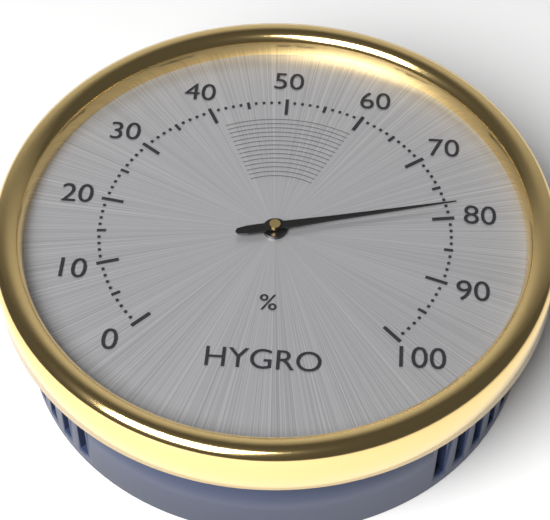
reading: 78 %
